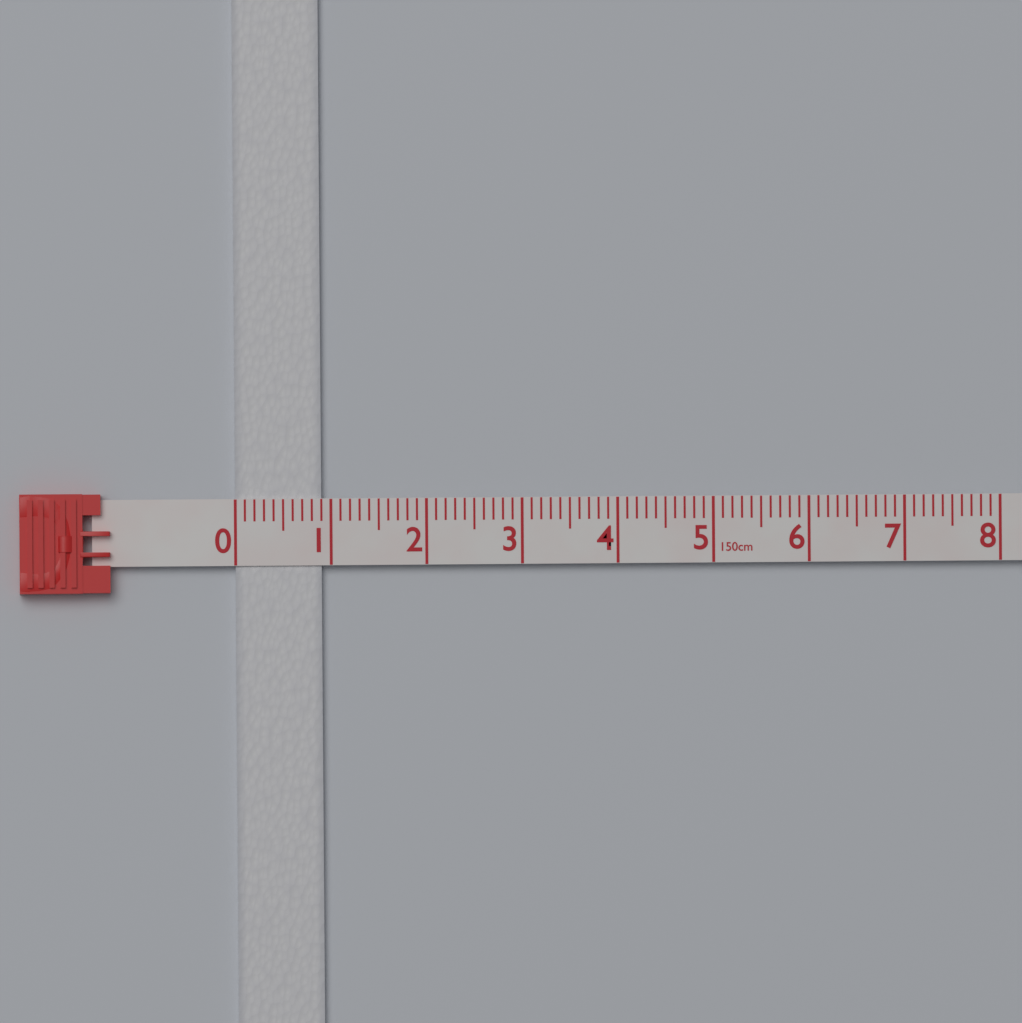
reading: 0.9 cm
